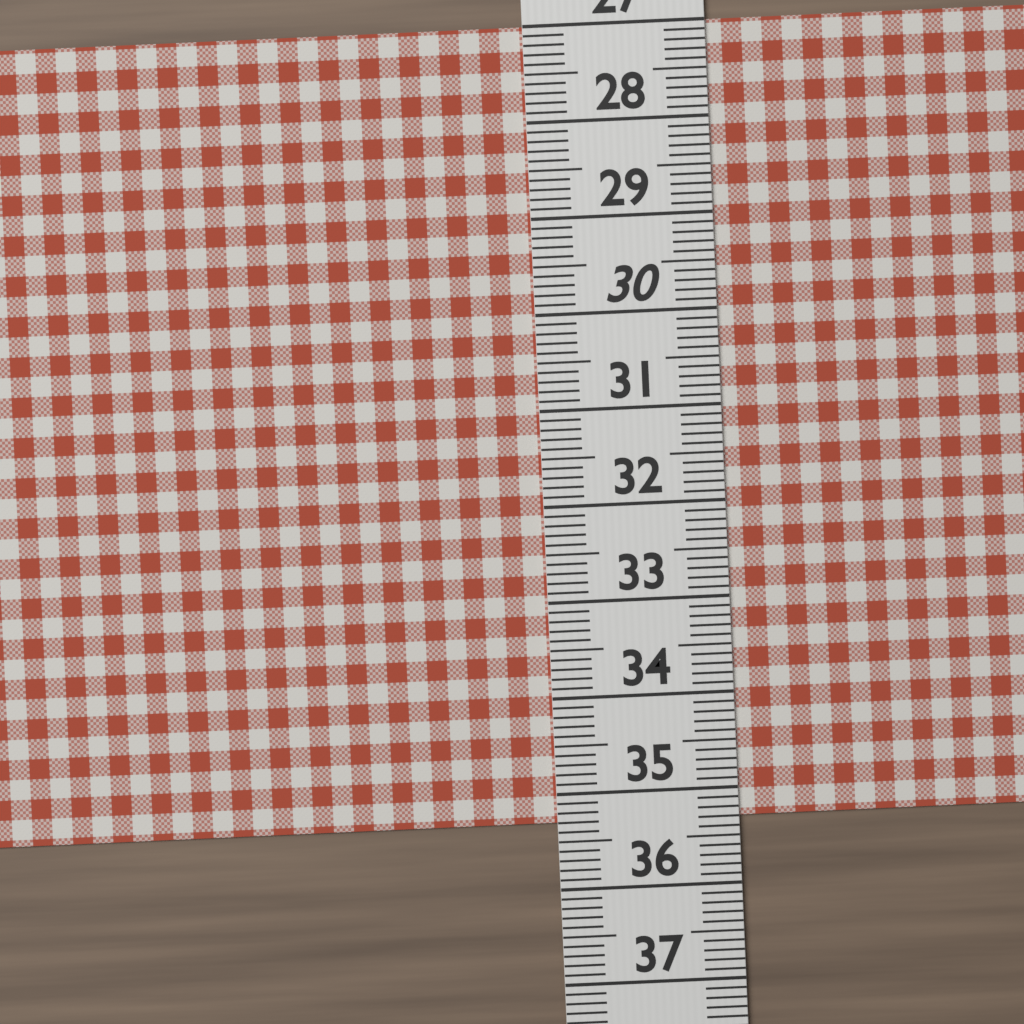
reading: 35.3 (no unit)
